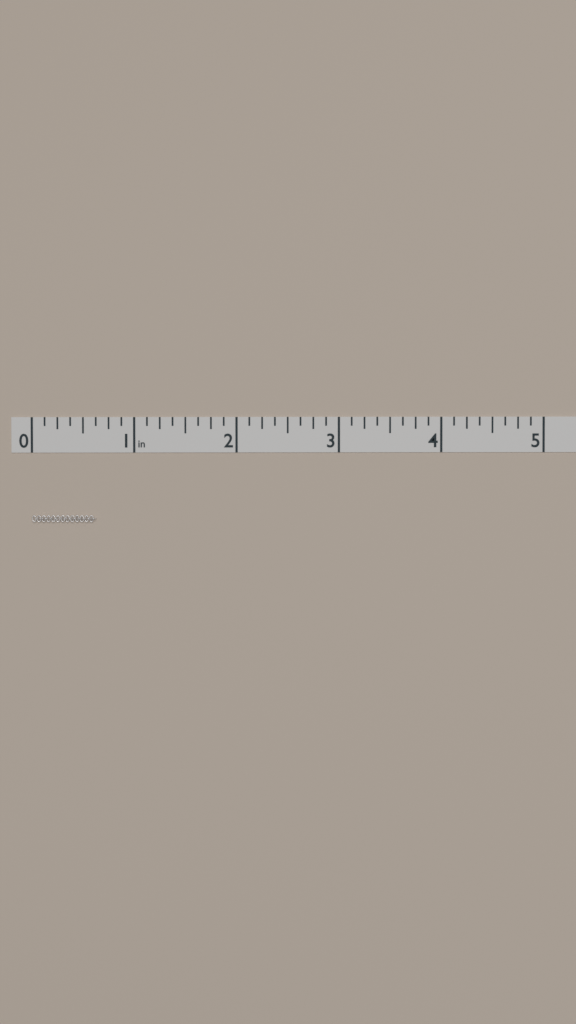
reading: 0.625 in
